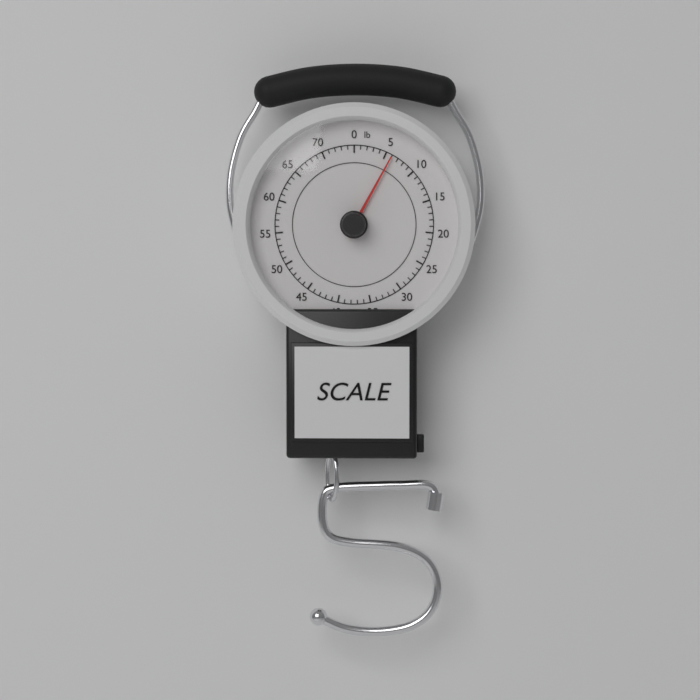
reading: 6 lb
